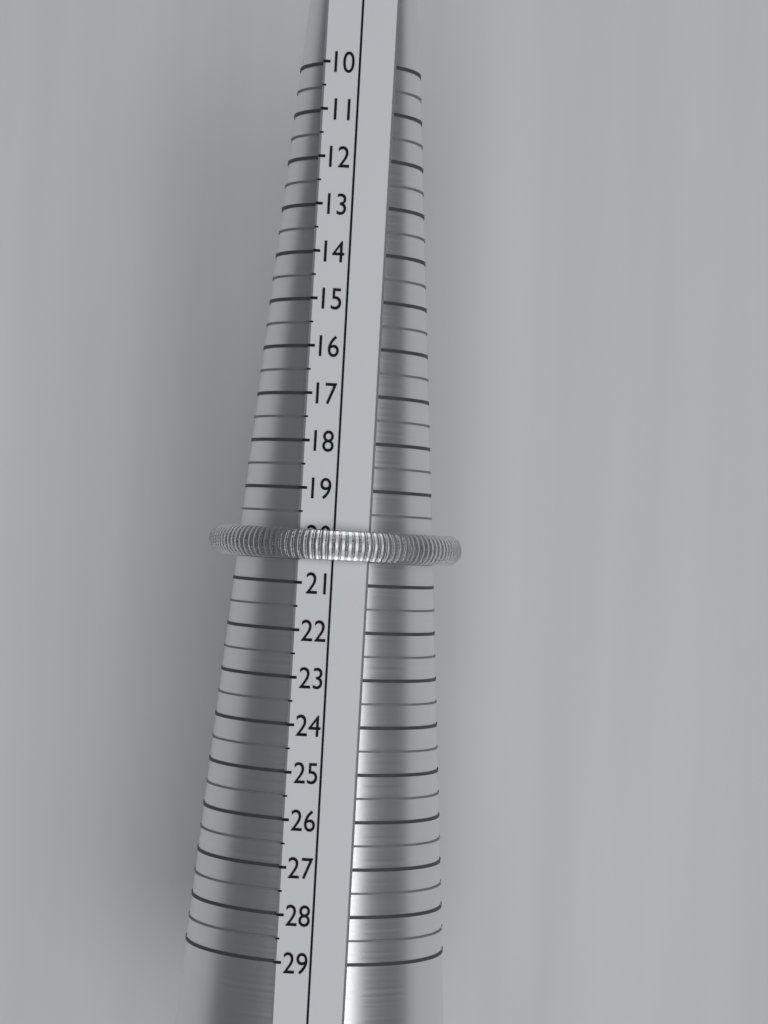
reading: 20.5 (no unit)
